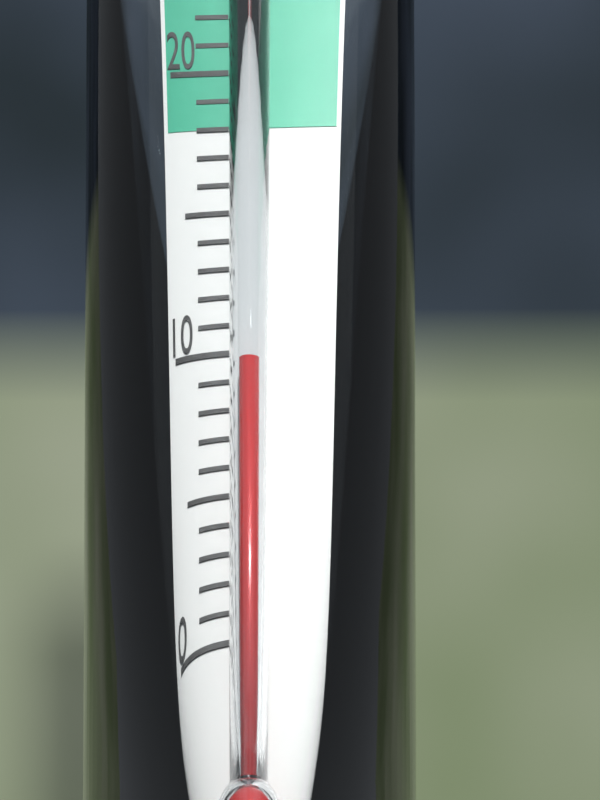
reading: 9 °C
